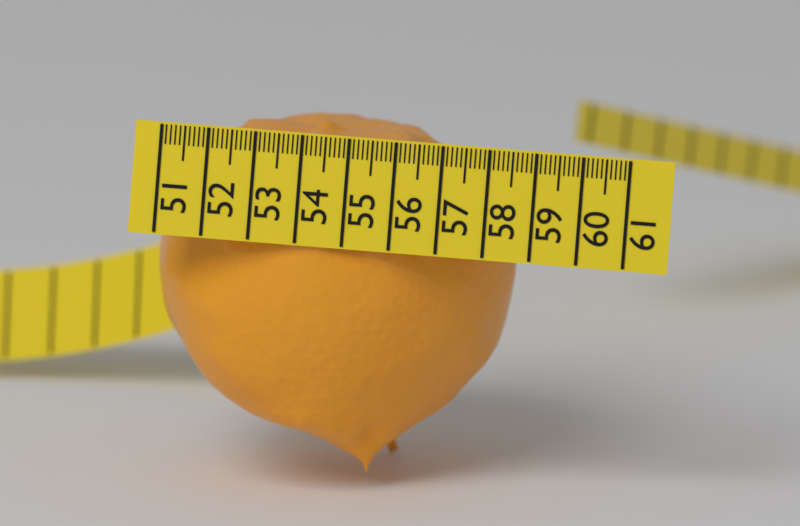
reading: 58.6 (no unit)
